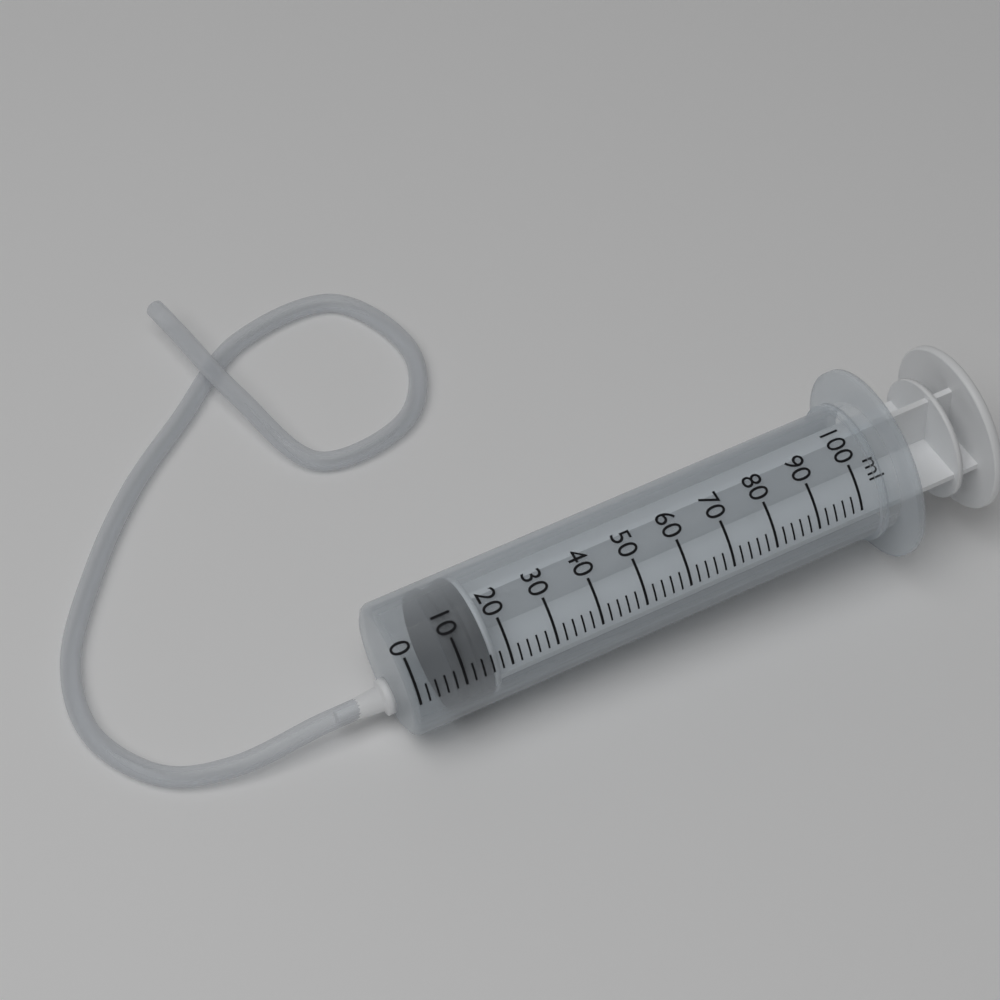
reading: 8 ml
